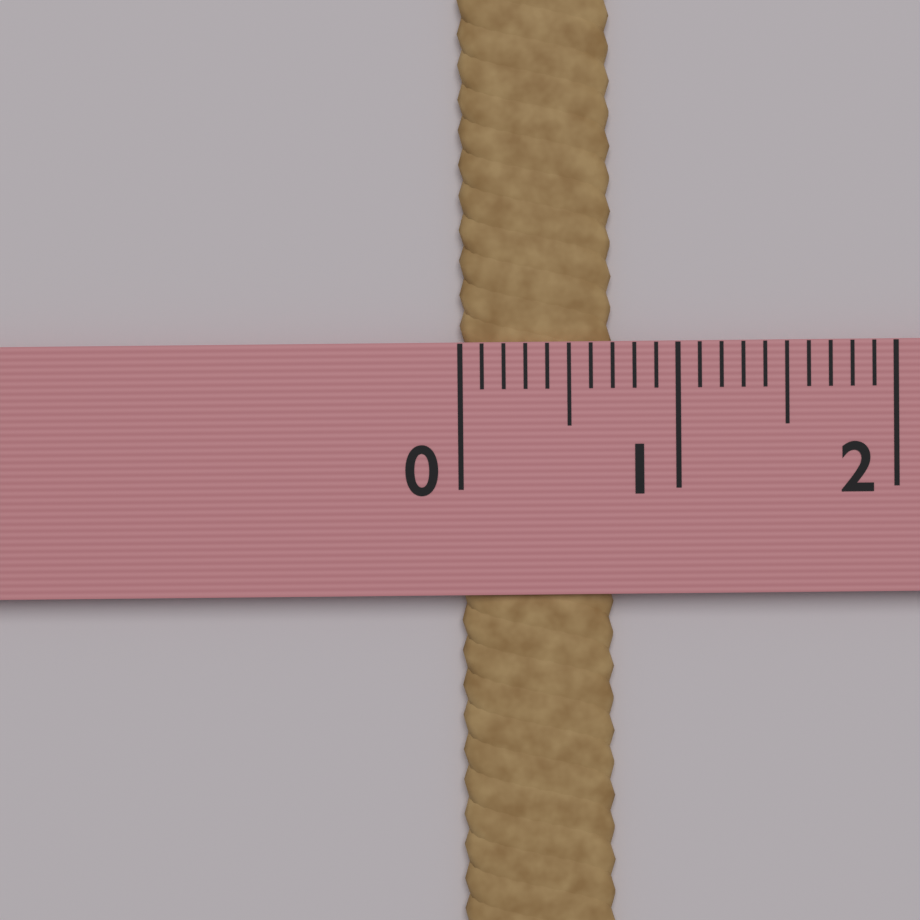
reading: 0.7 (no unit)
